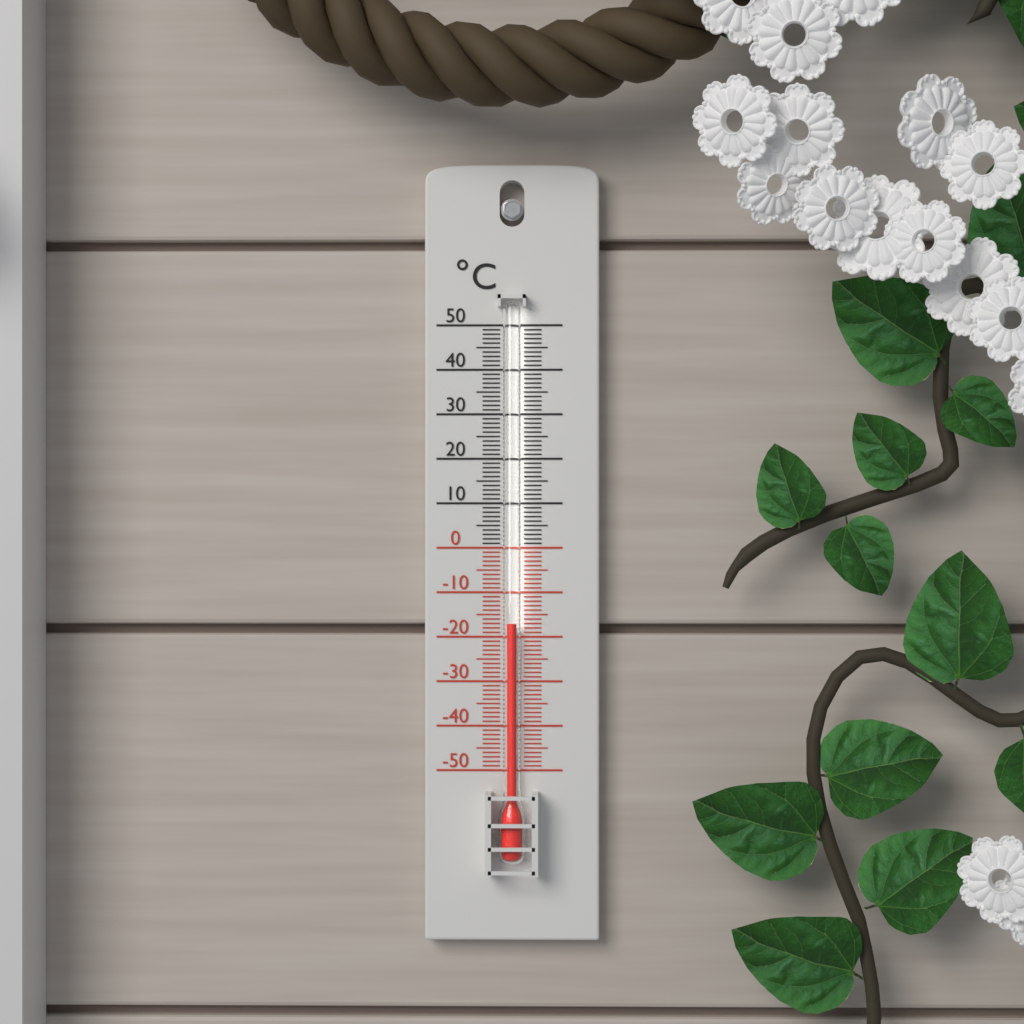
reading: -17 °C
